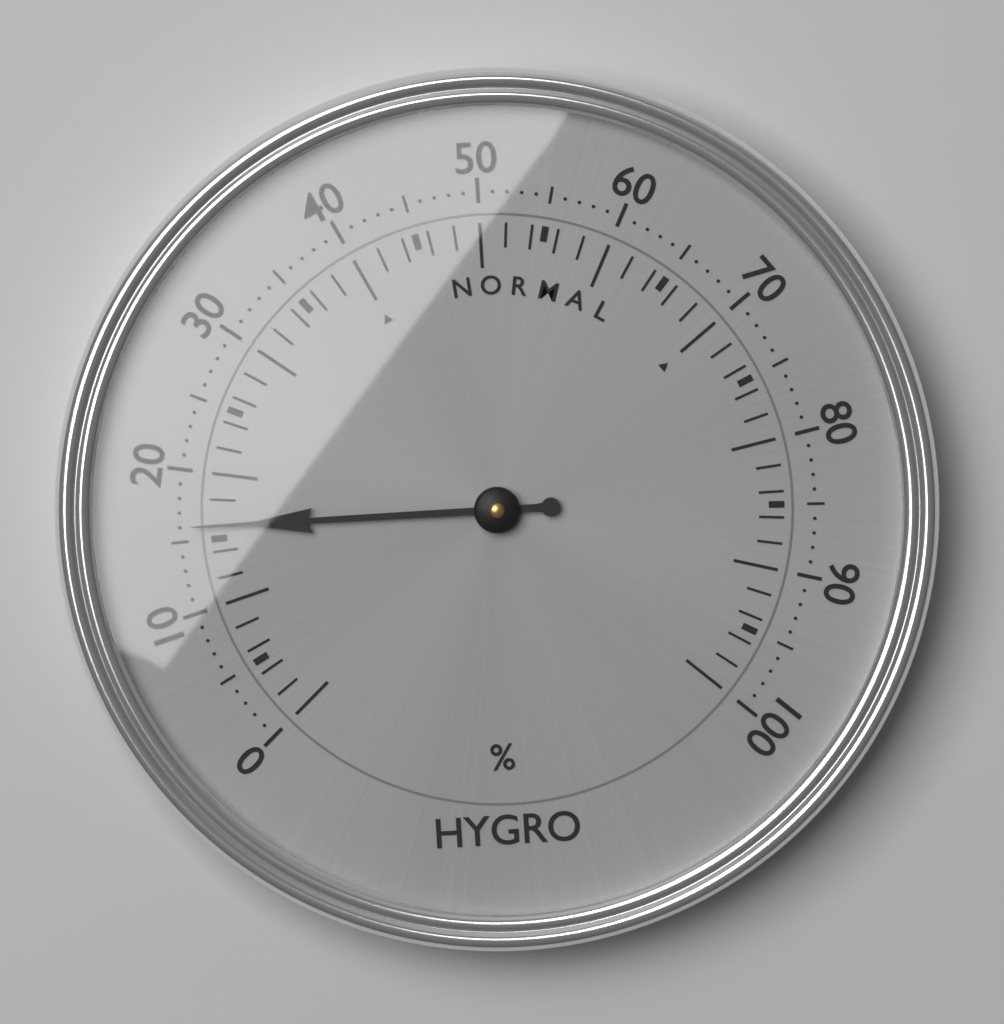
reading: 16 %
